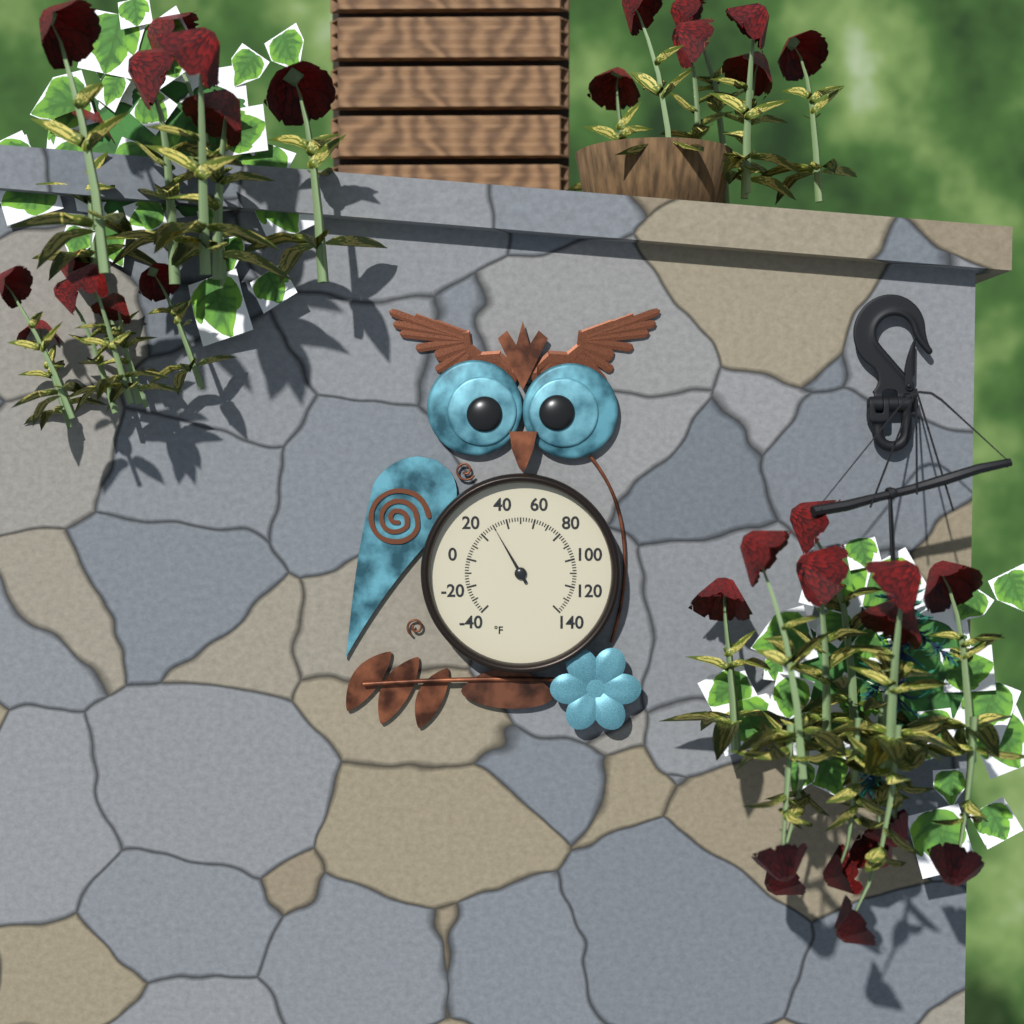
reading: 30 °F
